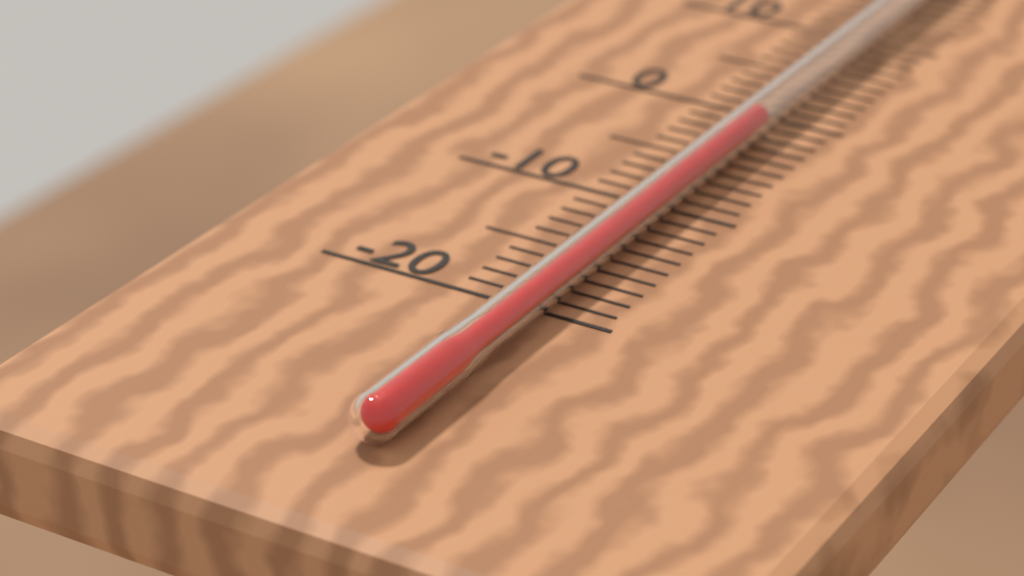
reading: -2 °C
